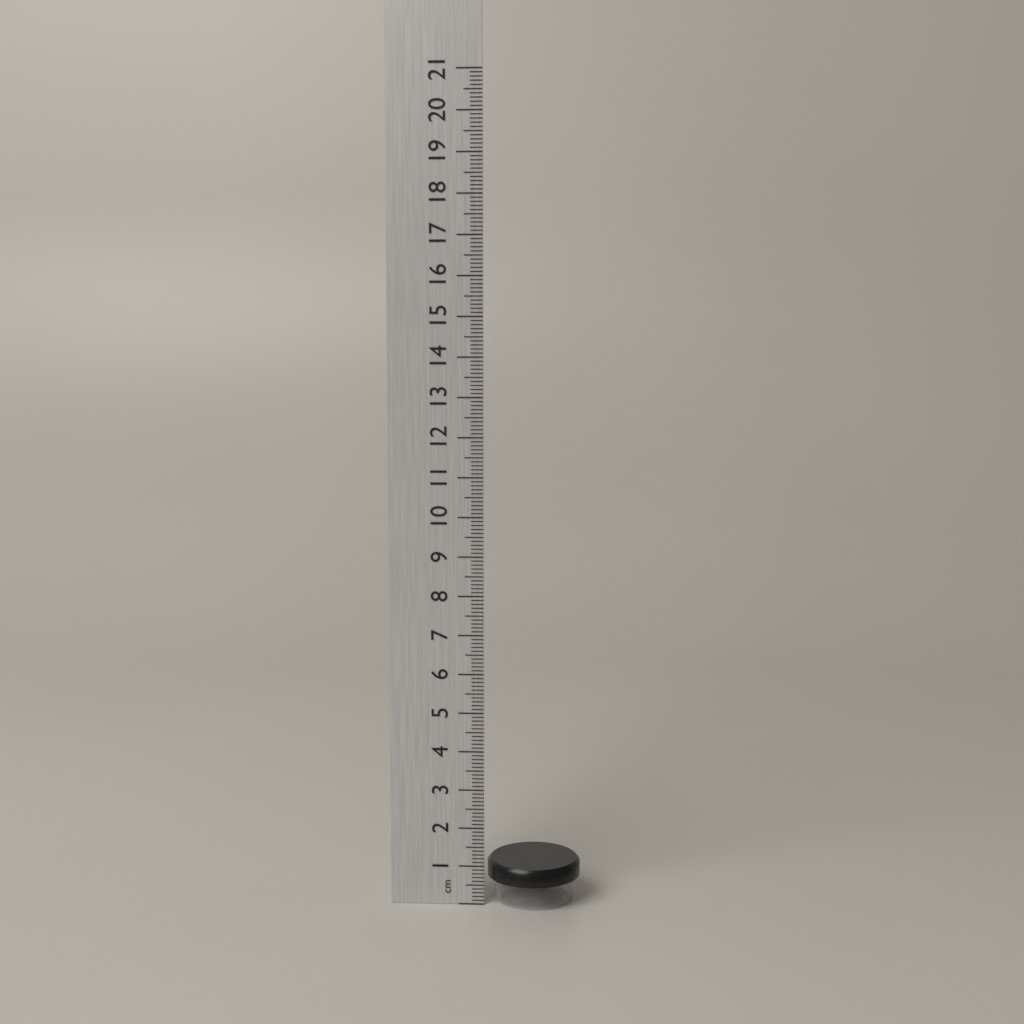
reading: 1.1 cm
